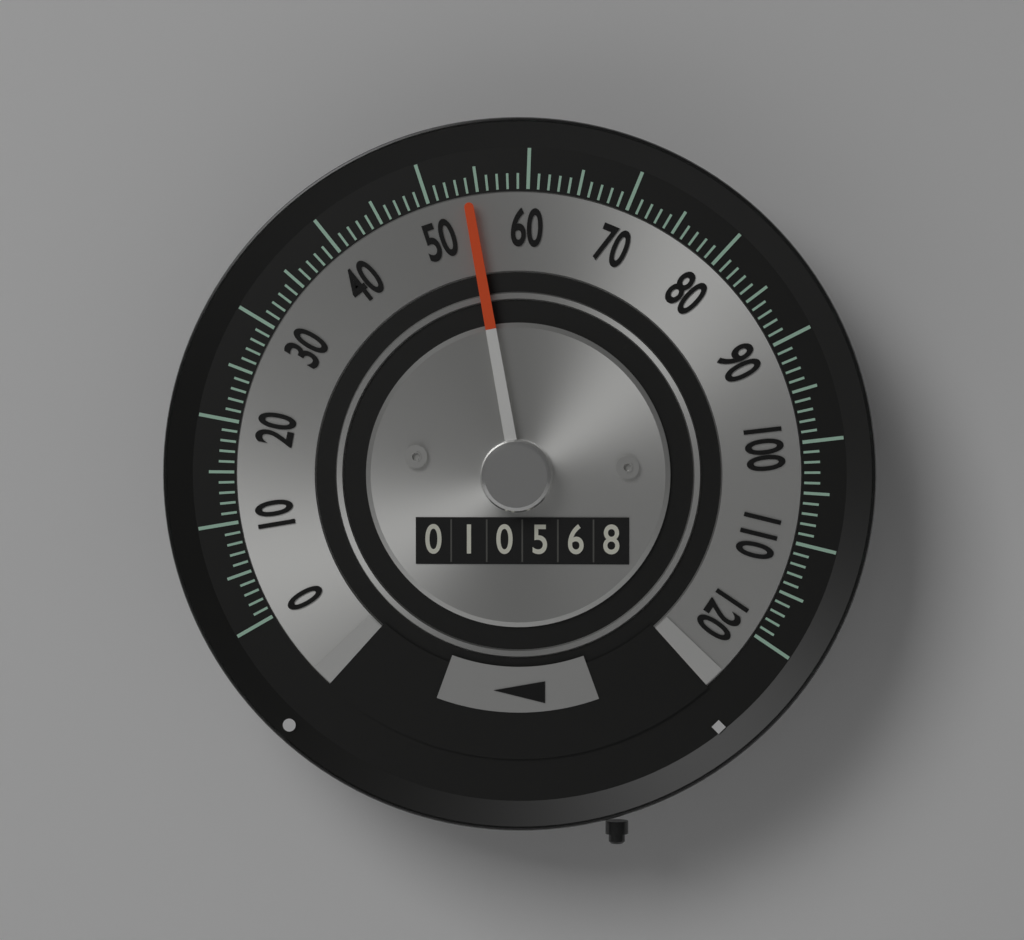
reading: 54 (no unit)
